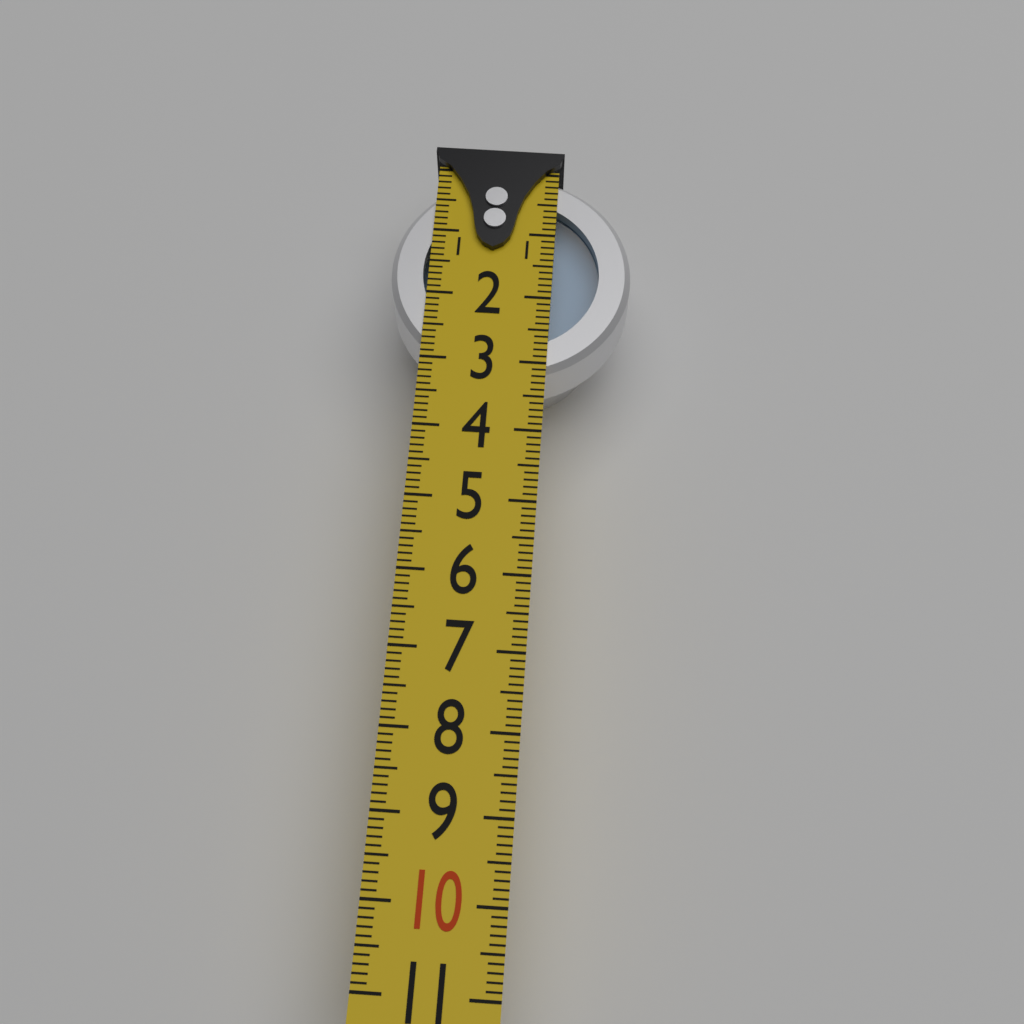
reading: 3.2 (no unit)
